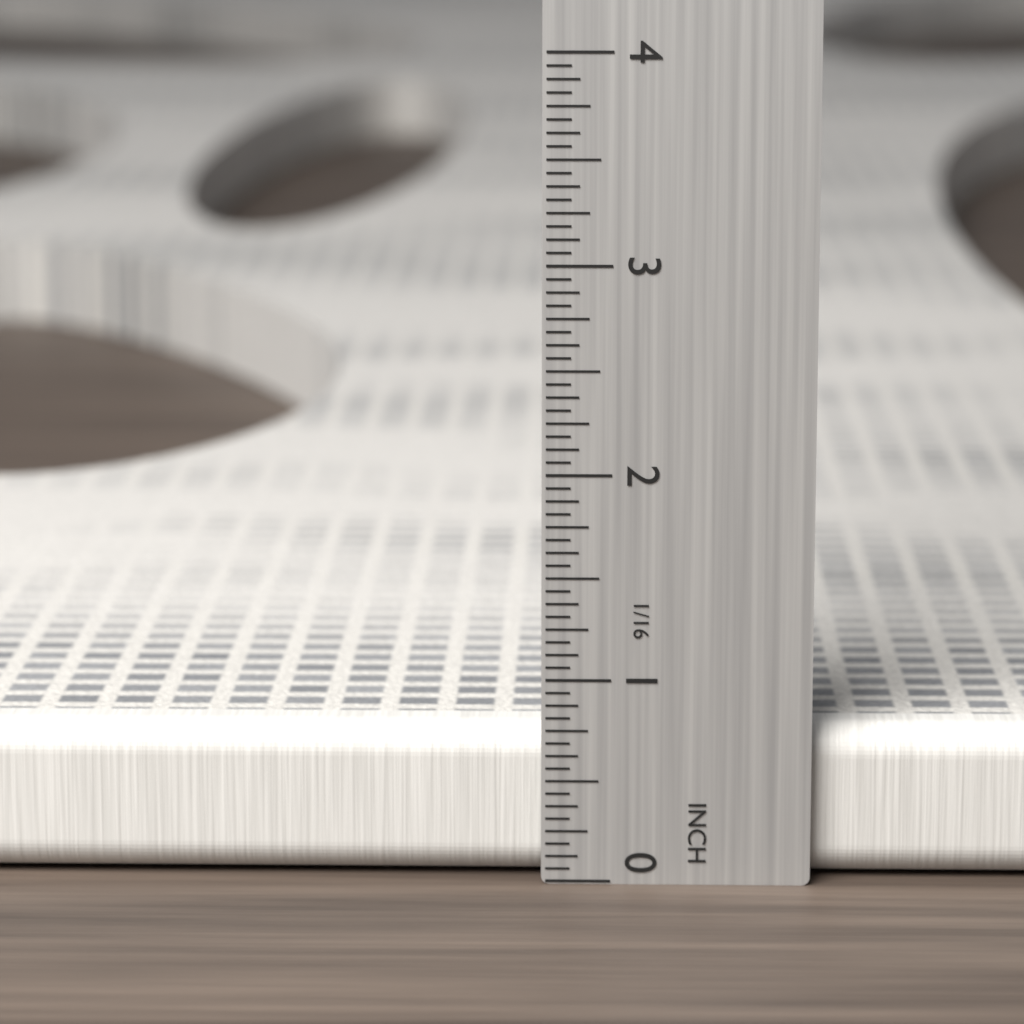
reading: 0.7500 in
